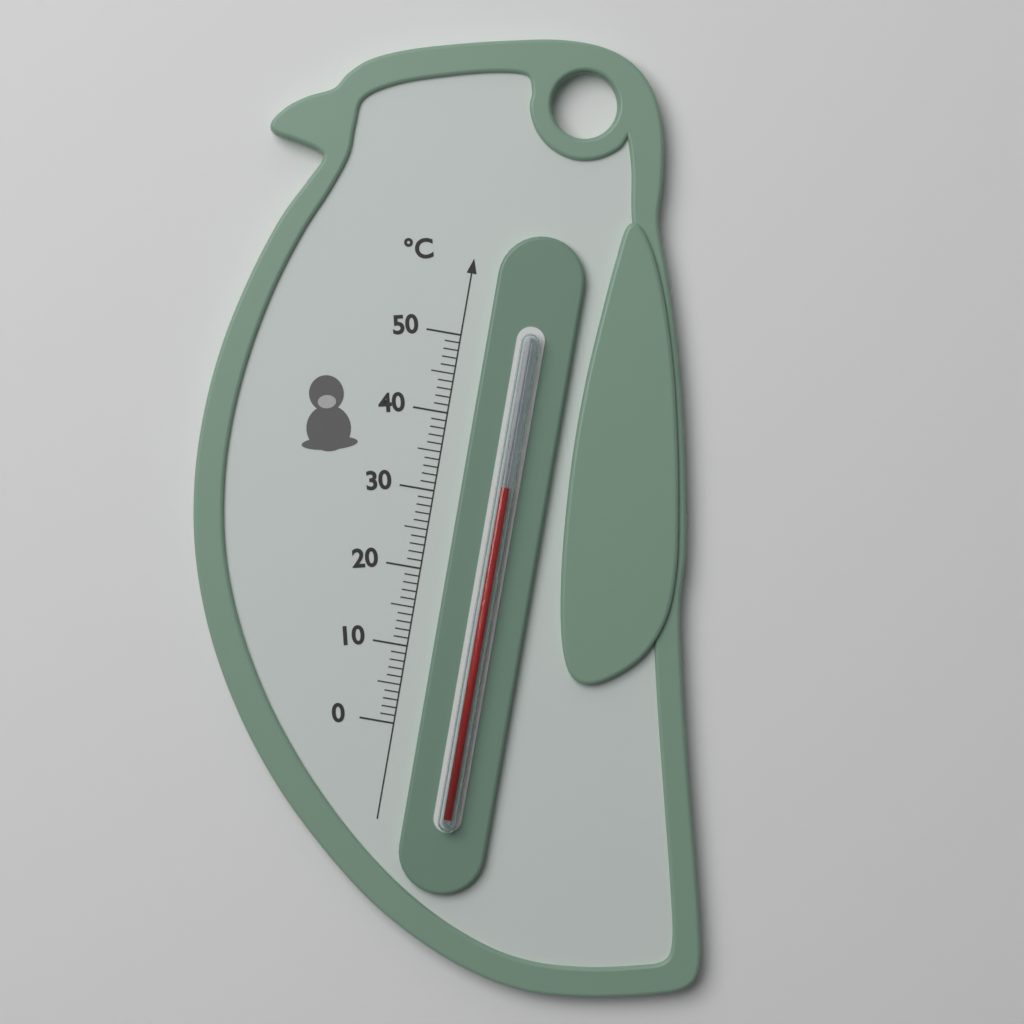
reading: 32 °C
